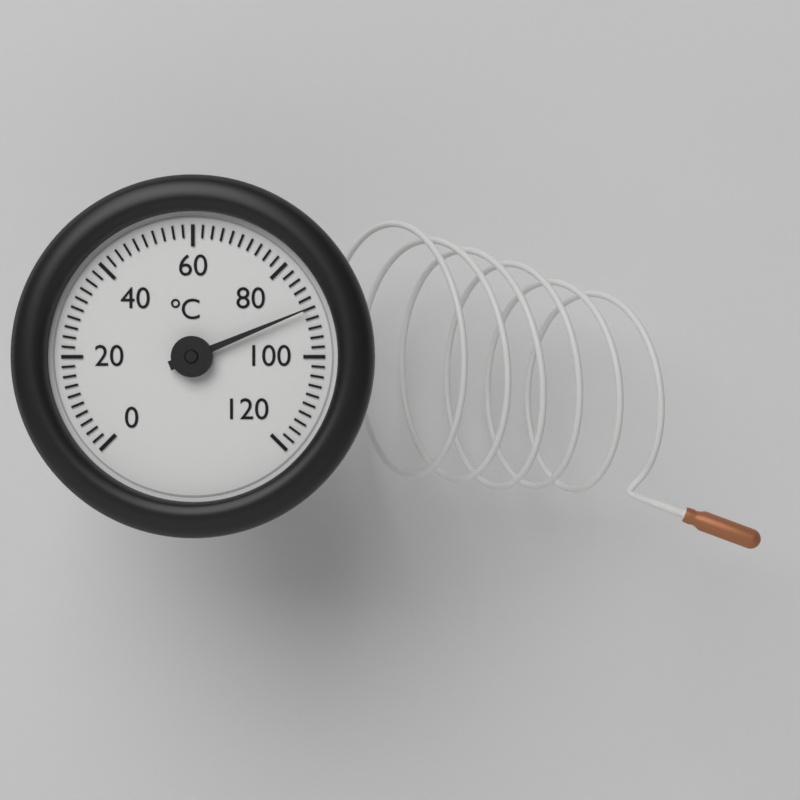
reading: 90 °C
